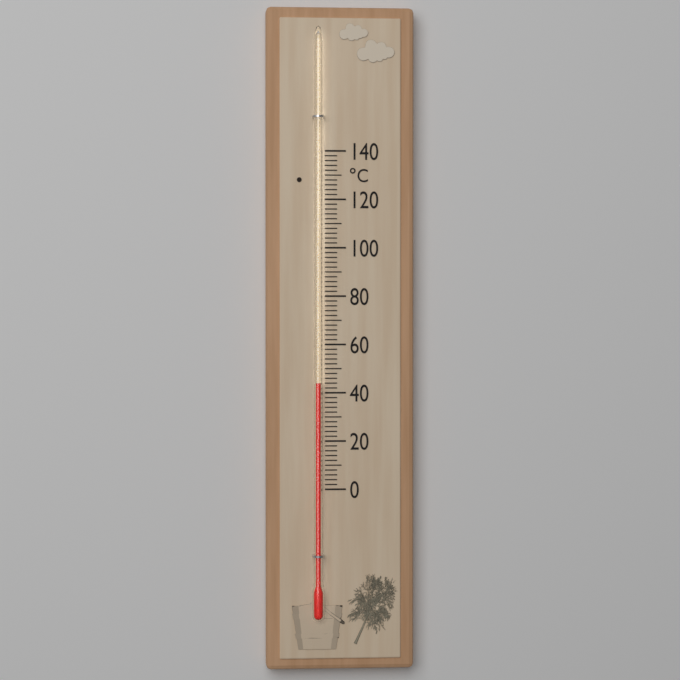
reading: 44 °C
